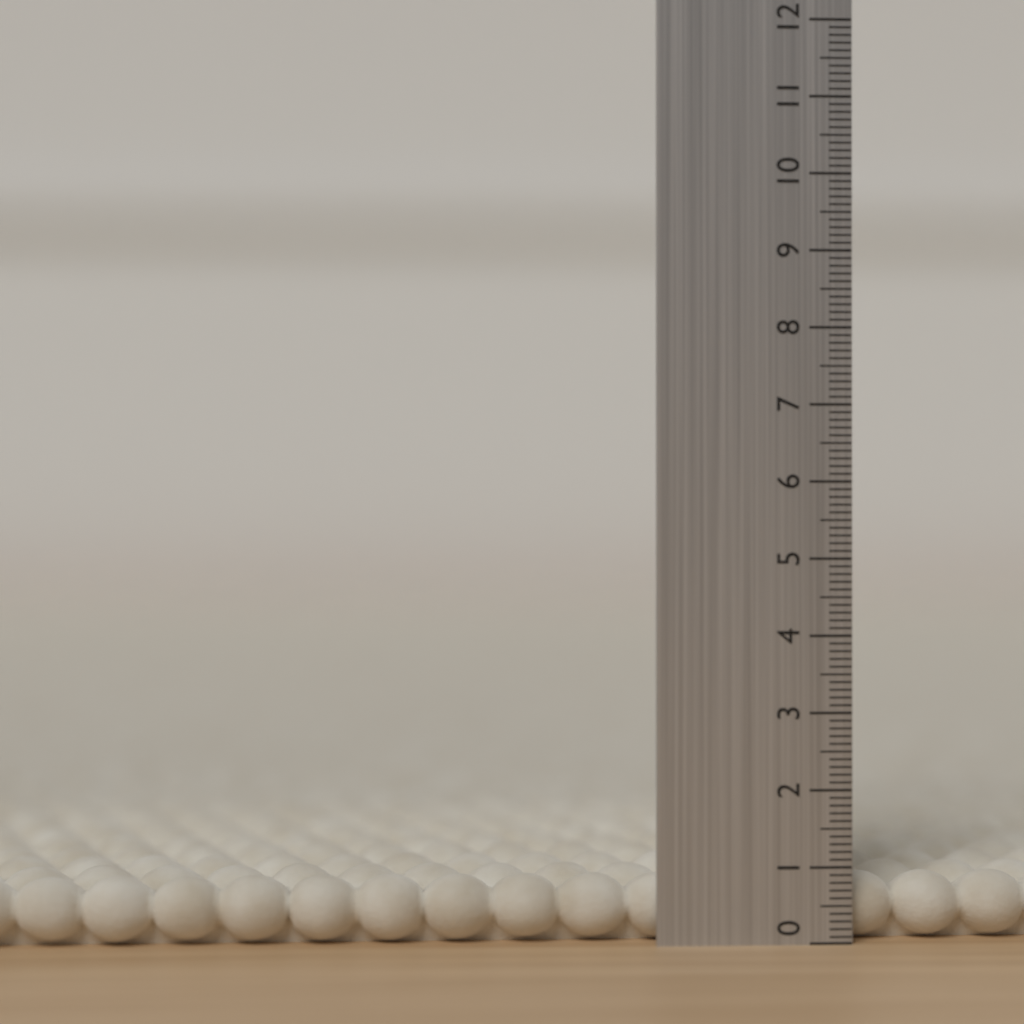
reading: 0.9 (no unit)
